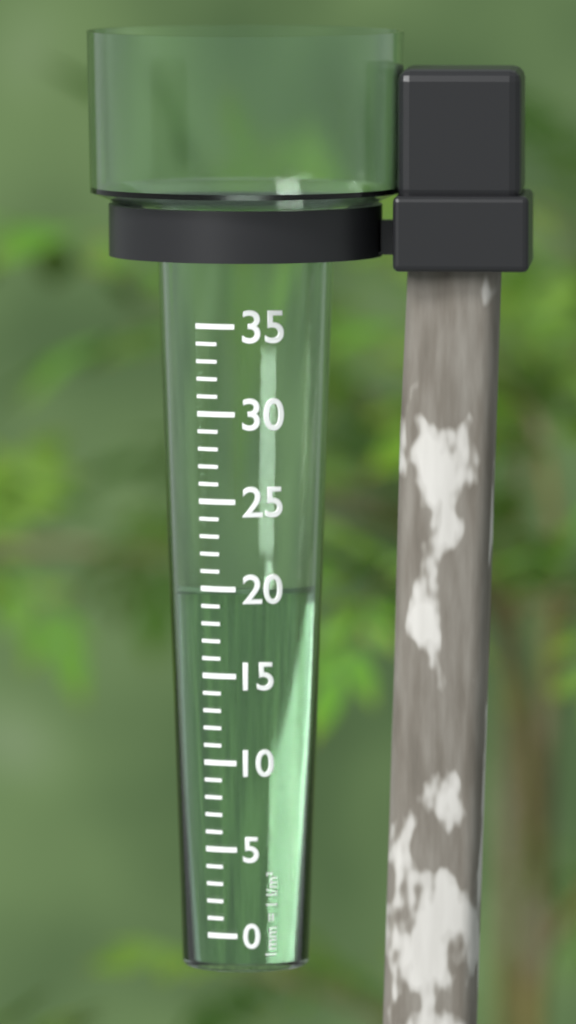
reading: 20 mm
